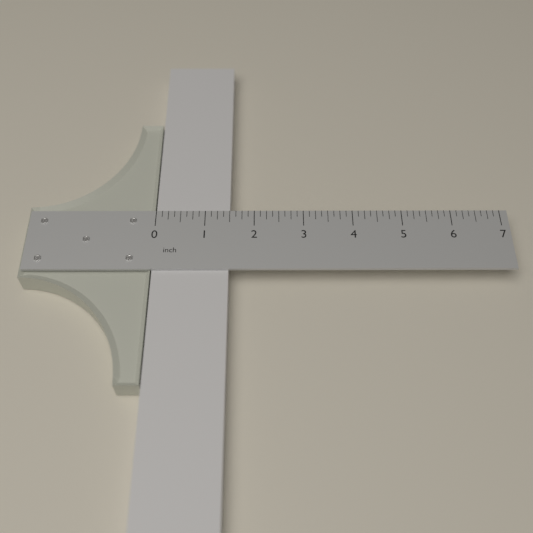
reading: 1.500 inch
